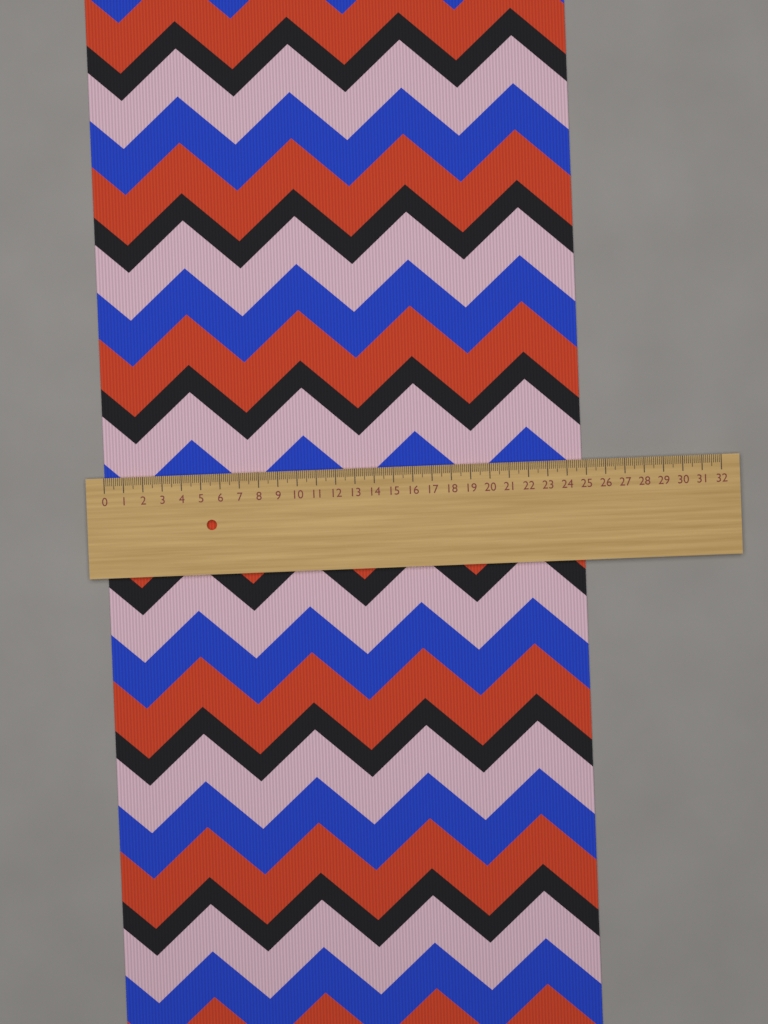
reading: 24.8 (no unit)
